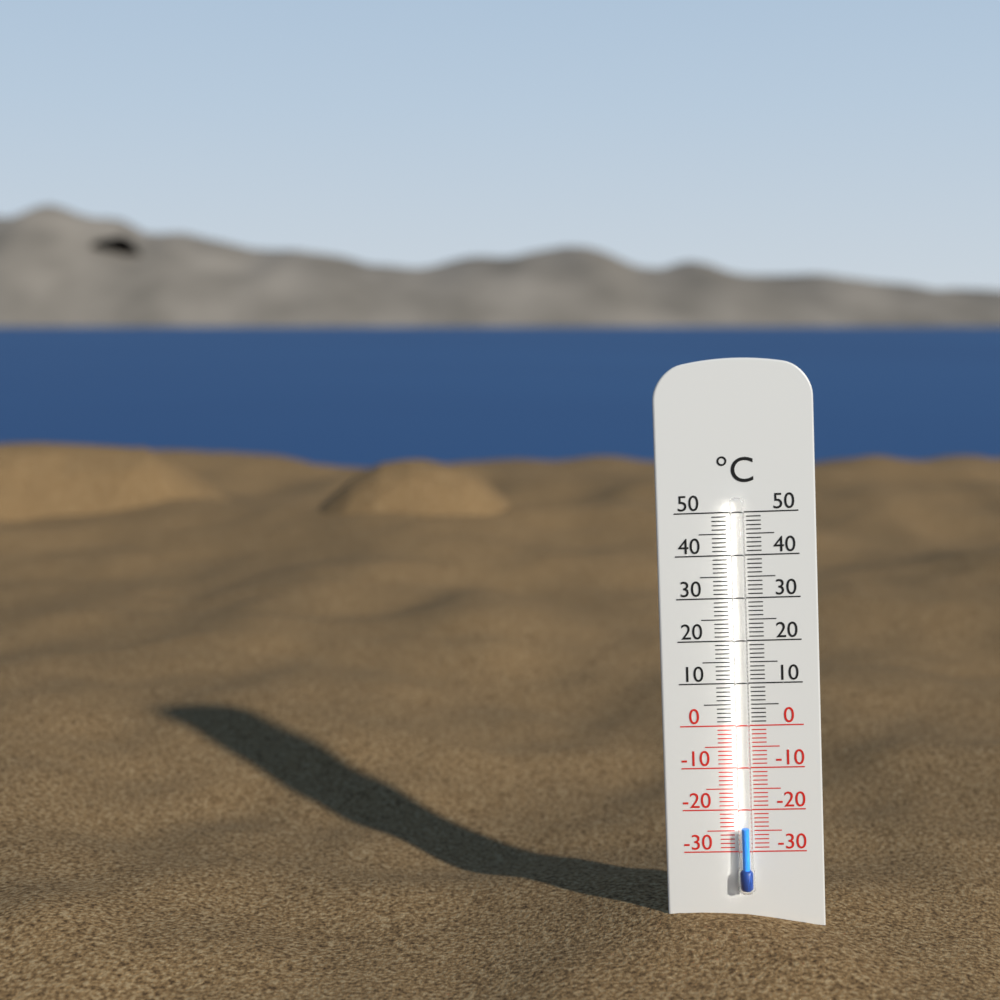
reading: -24 °C
